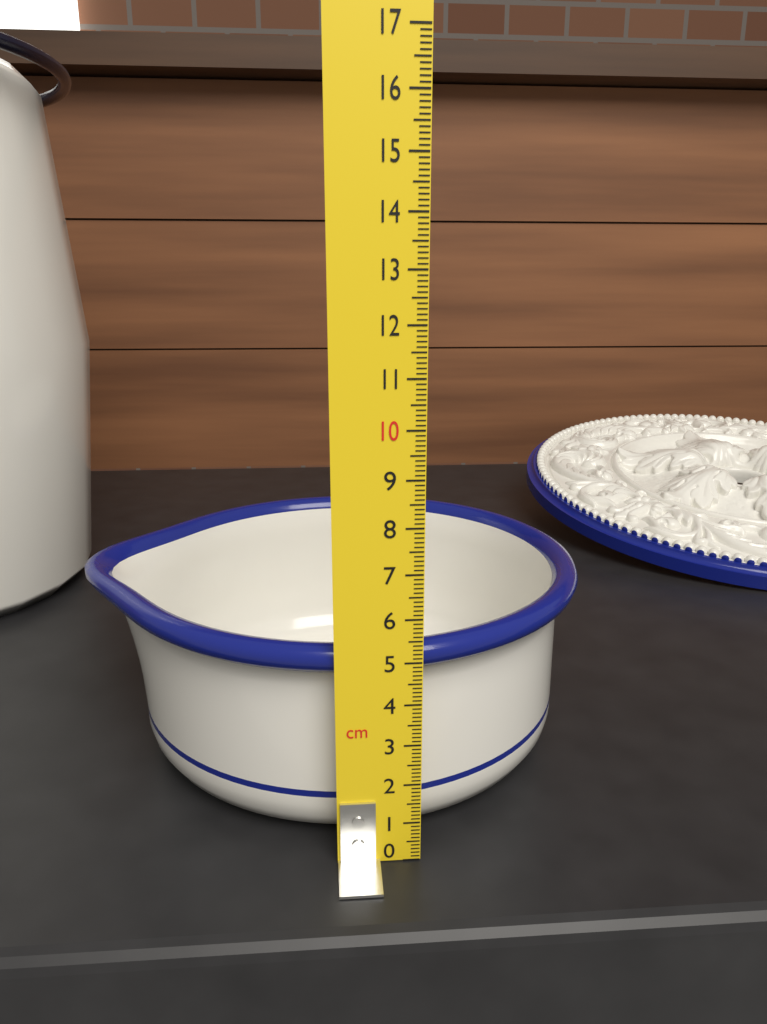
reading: 5.3 cm
